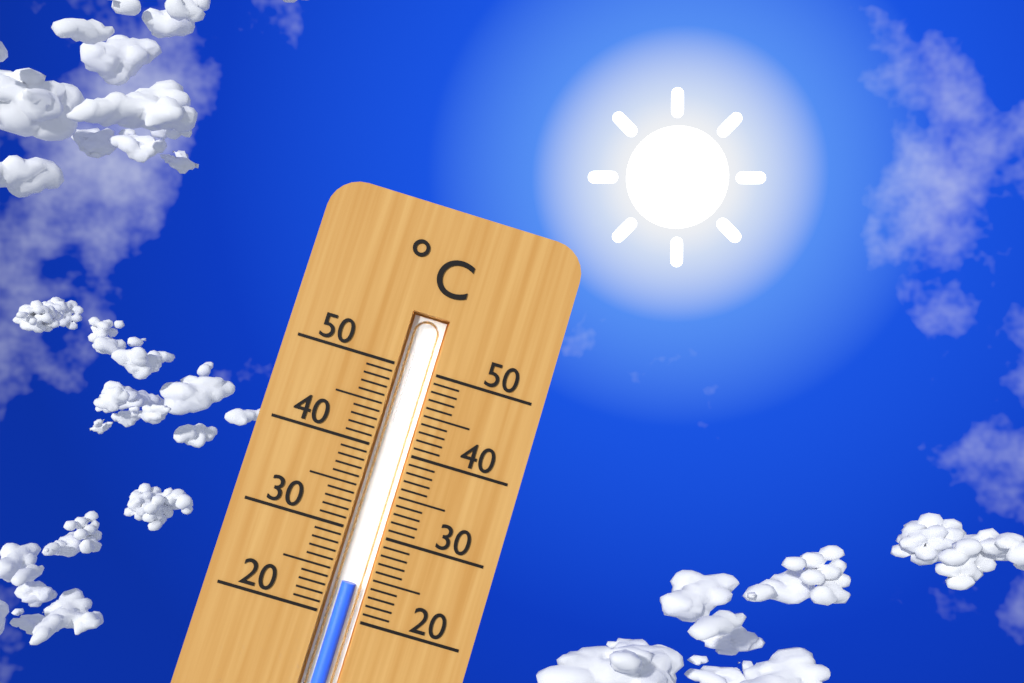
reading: 24 °C
